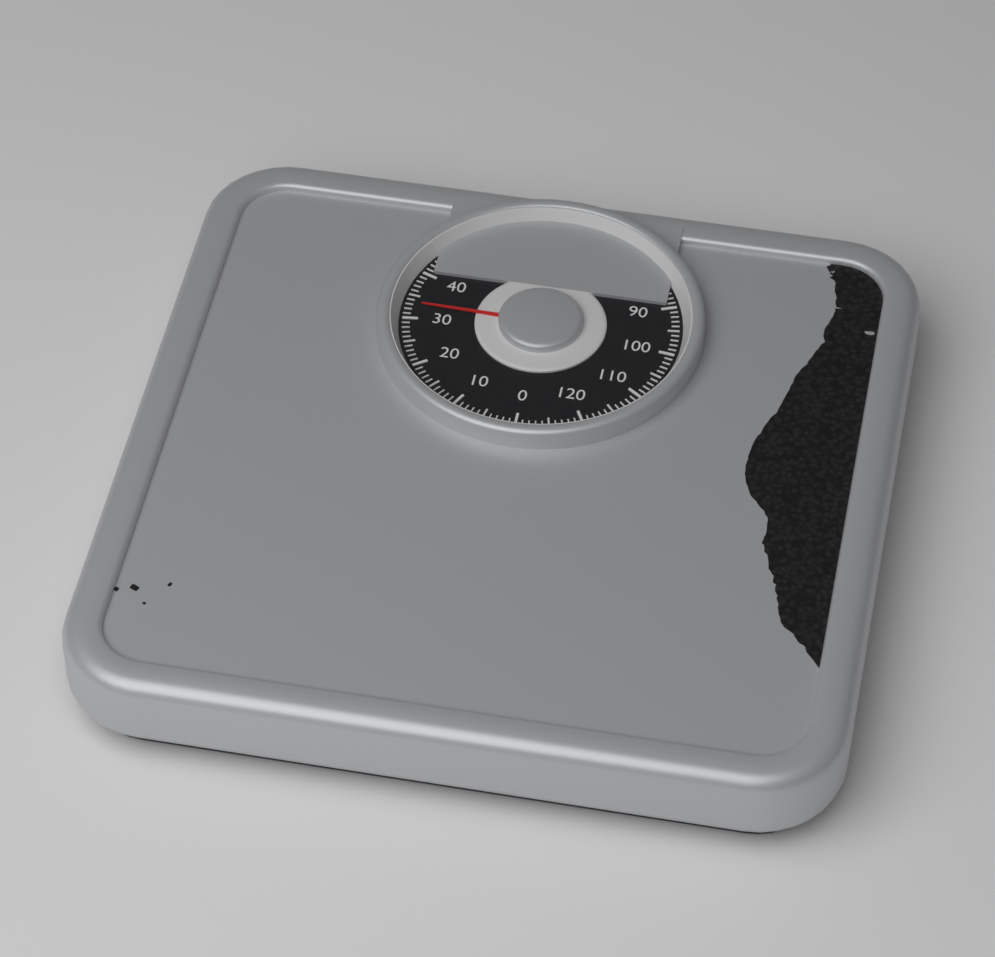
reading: 33 kg
